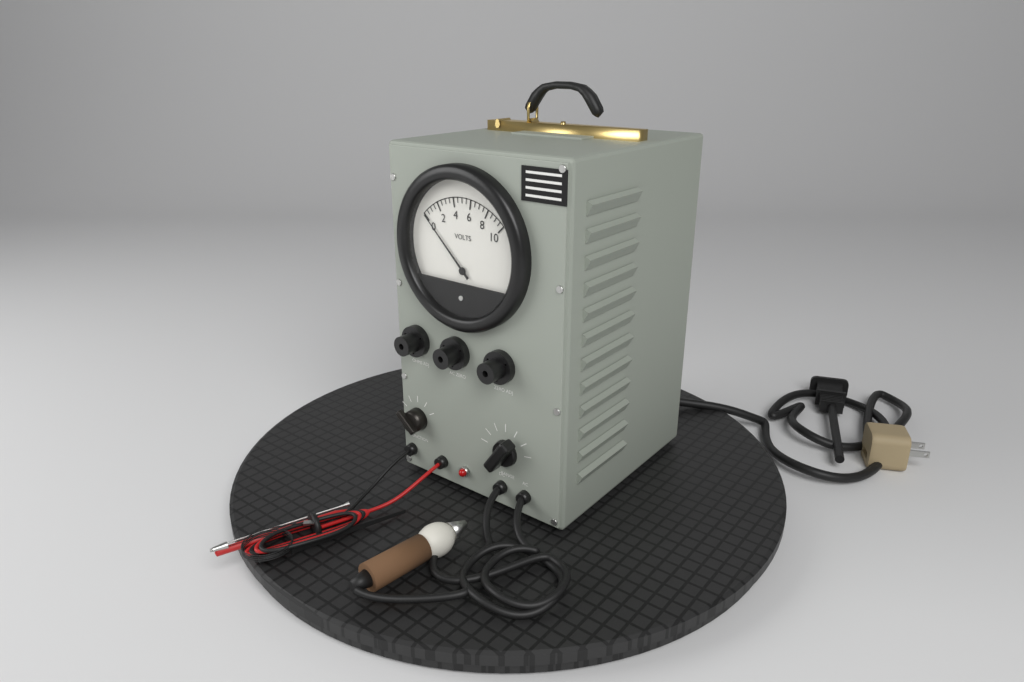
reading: 0.0 V
